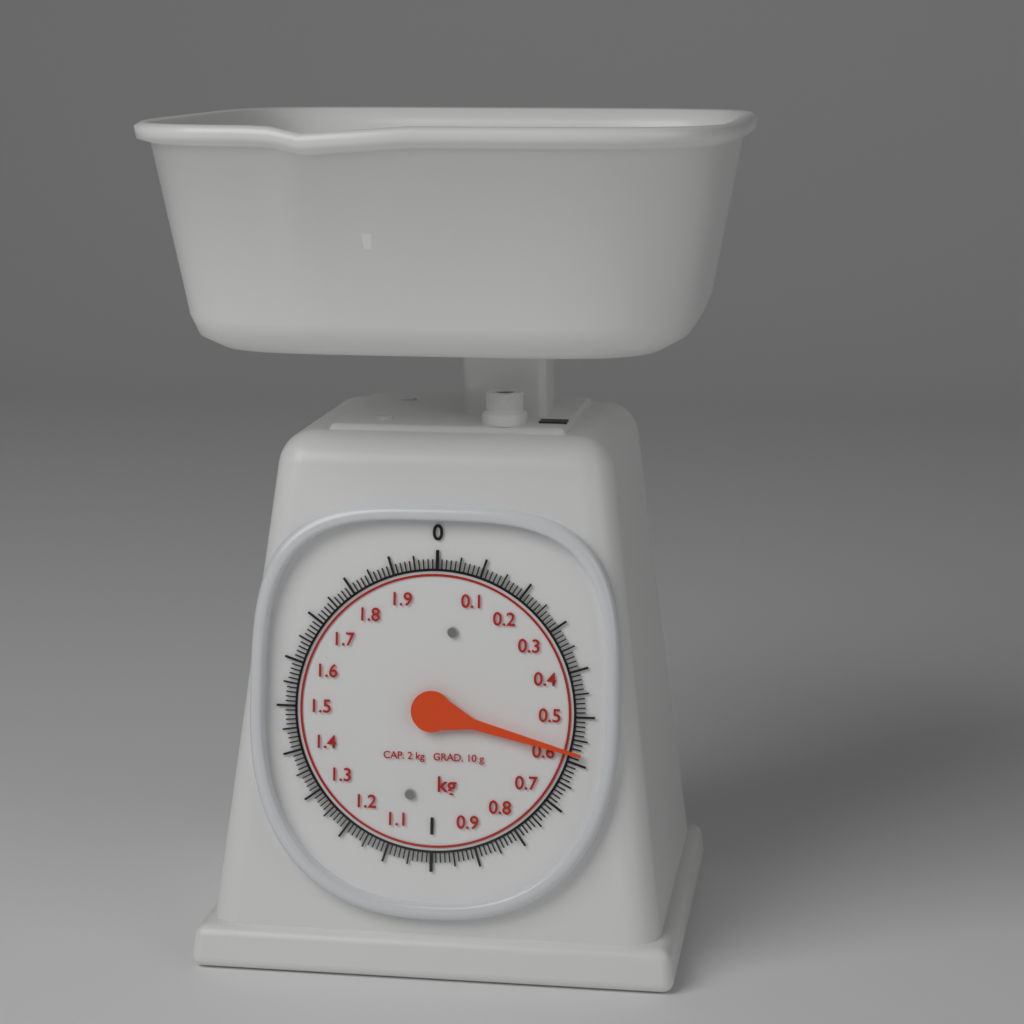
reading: 0.58 kg
